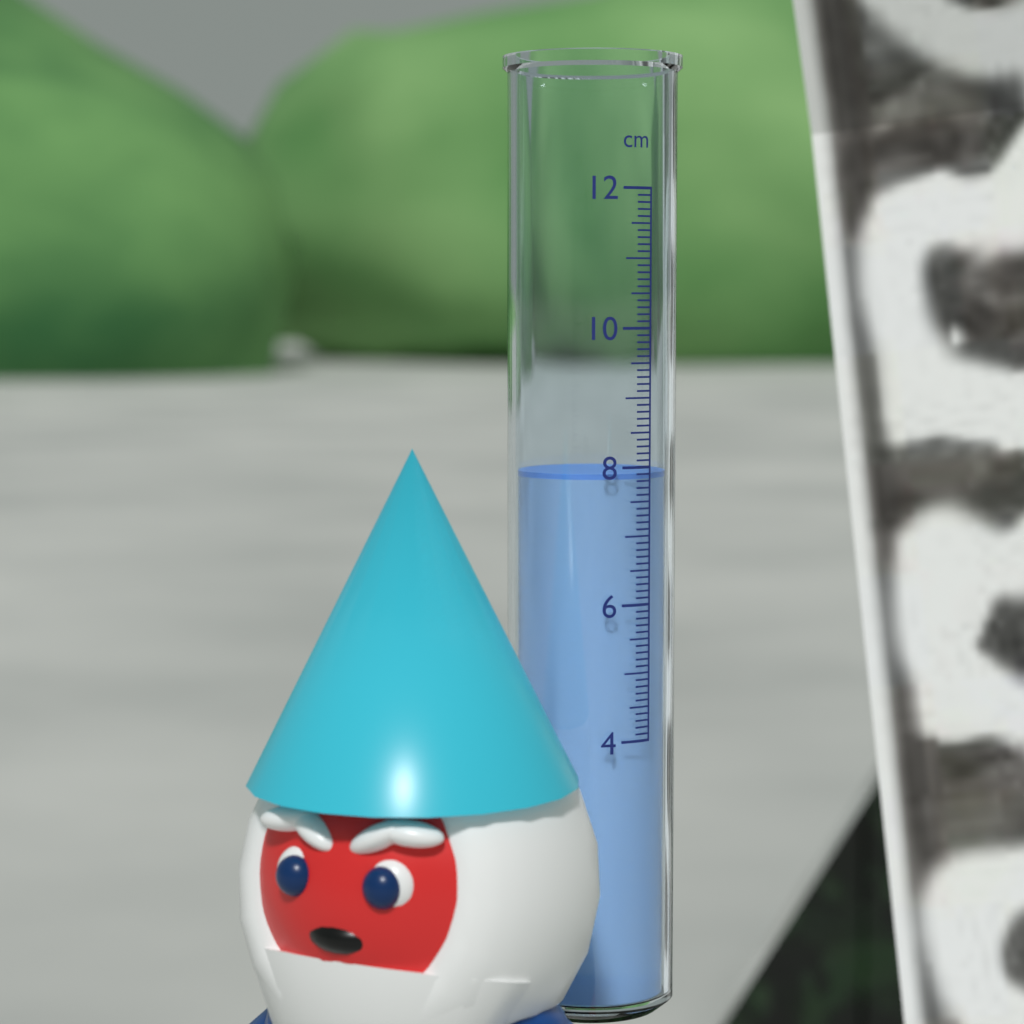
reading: 7.9 cm
